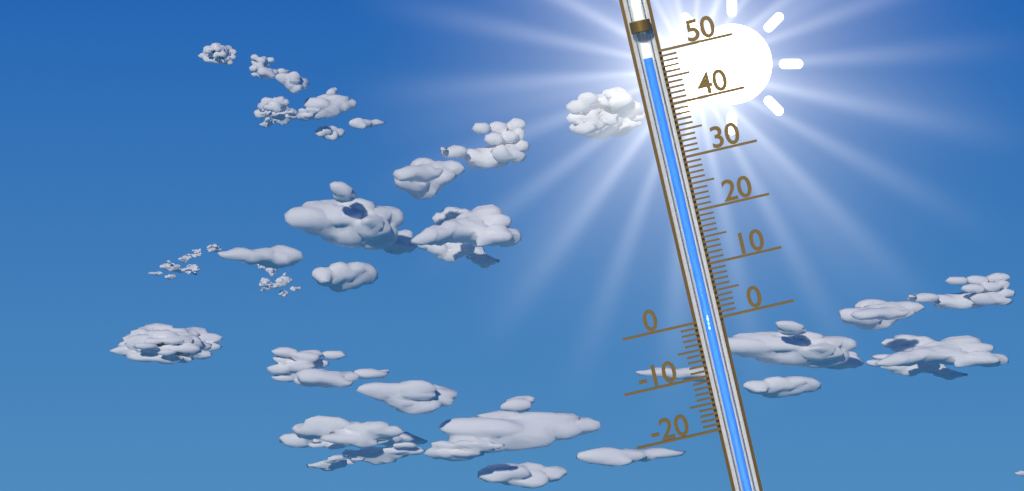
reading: 49 (no unit)
